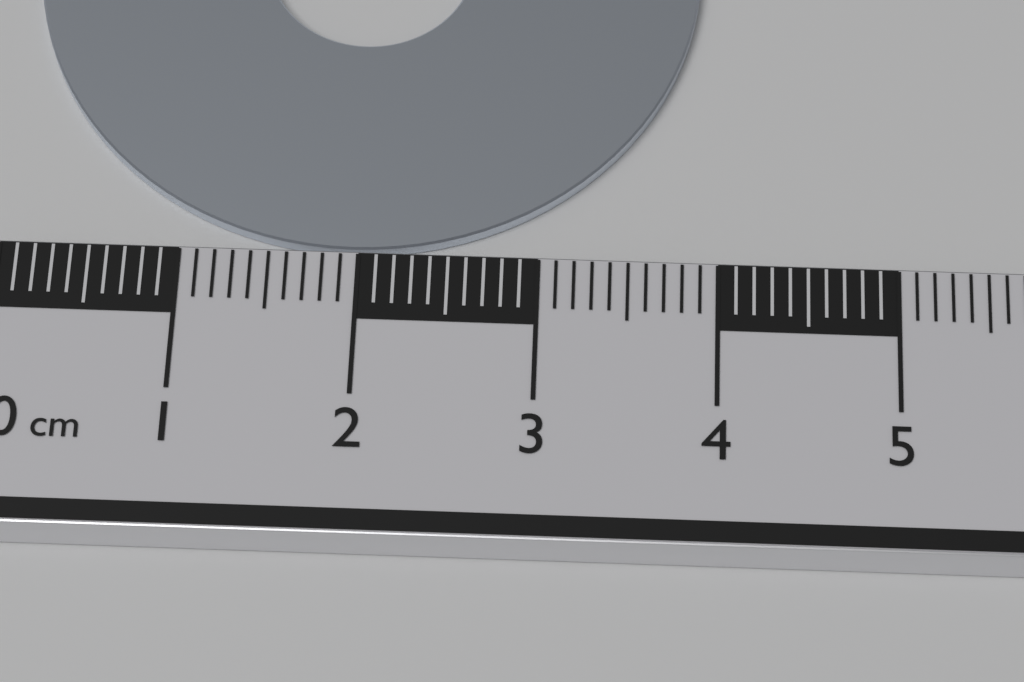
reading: 3.9 cm
